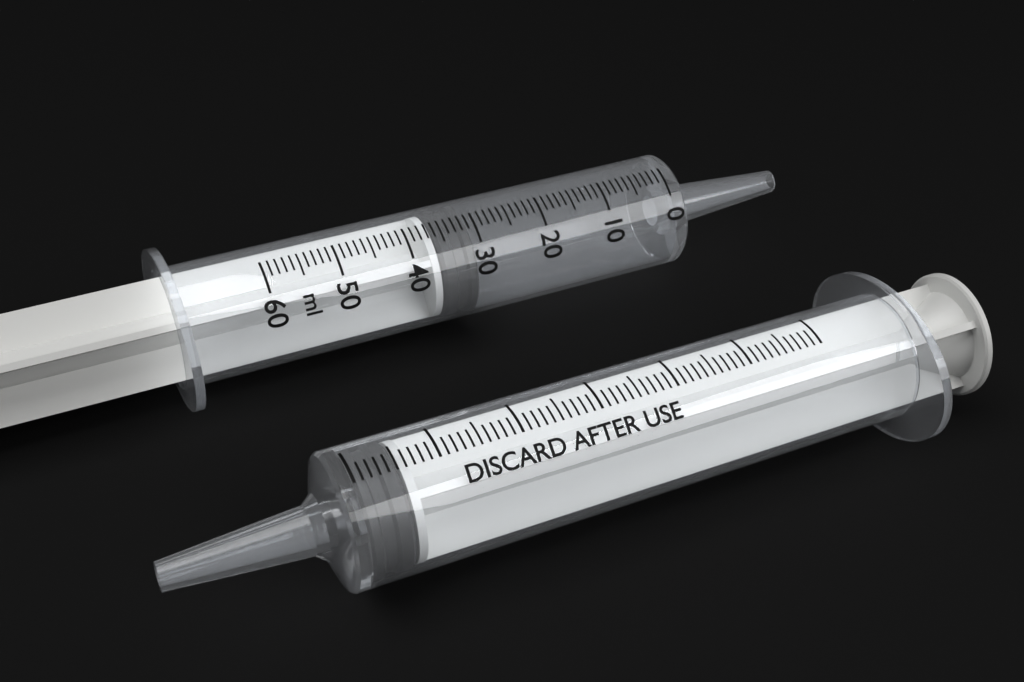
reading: 31 ml
